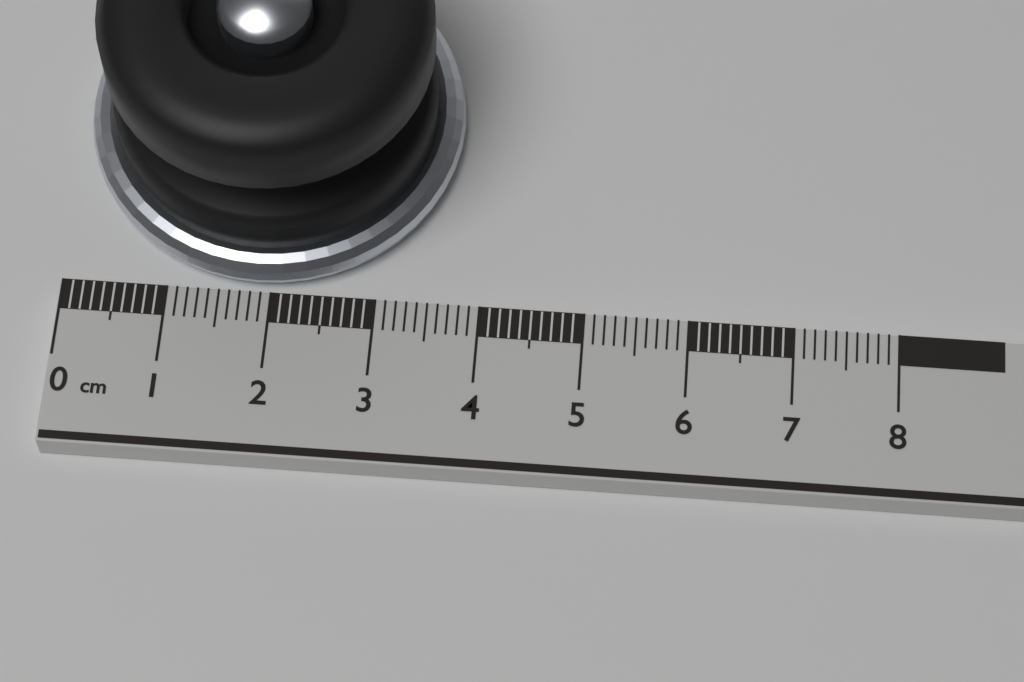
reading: 3.7 cm
